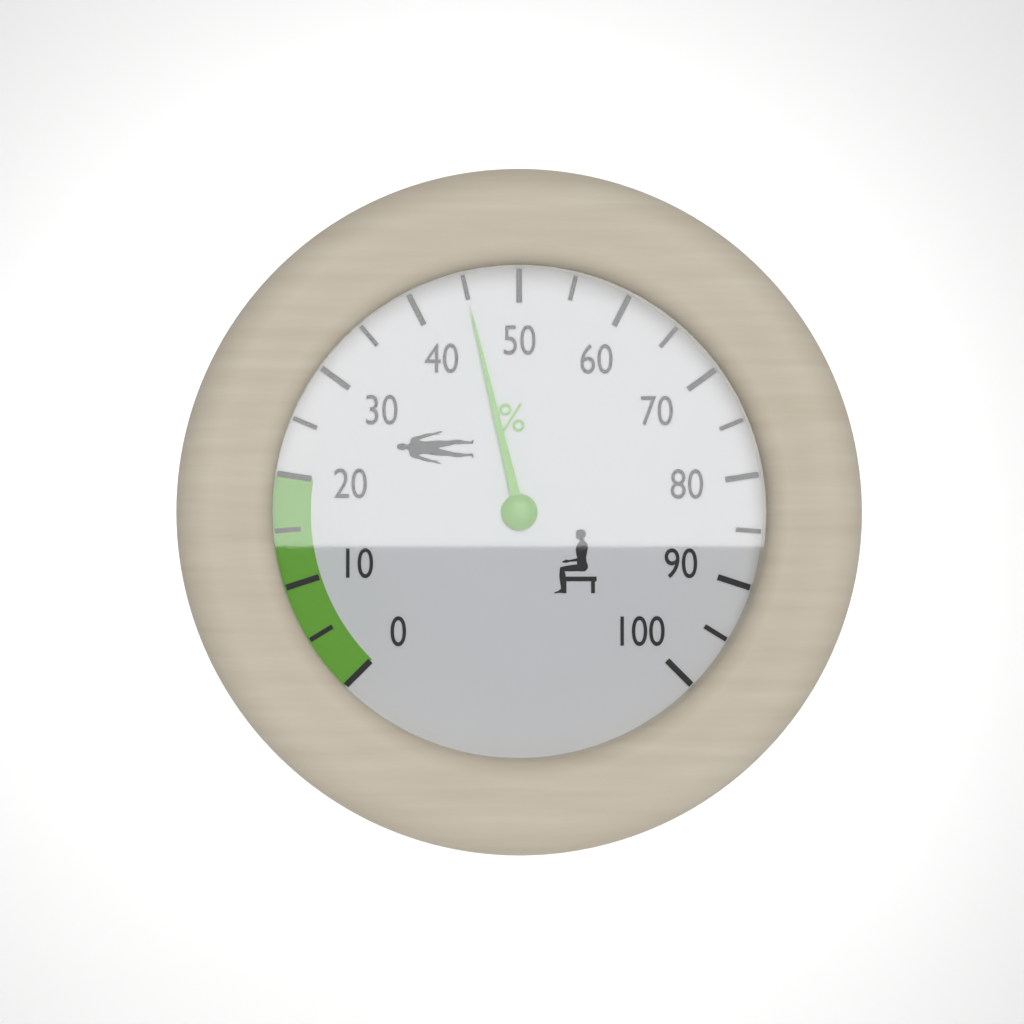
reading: 45 %
